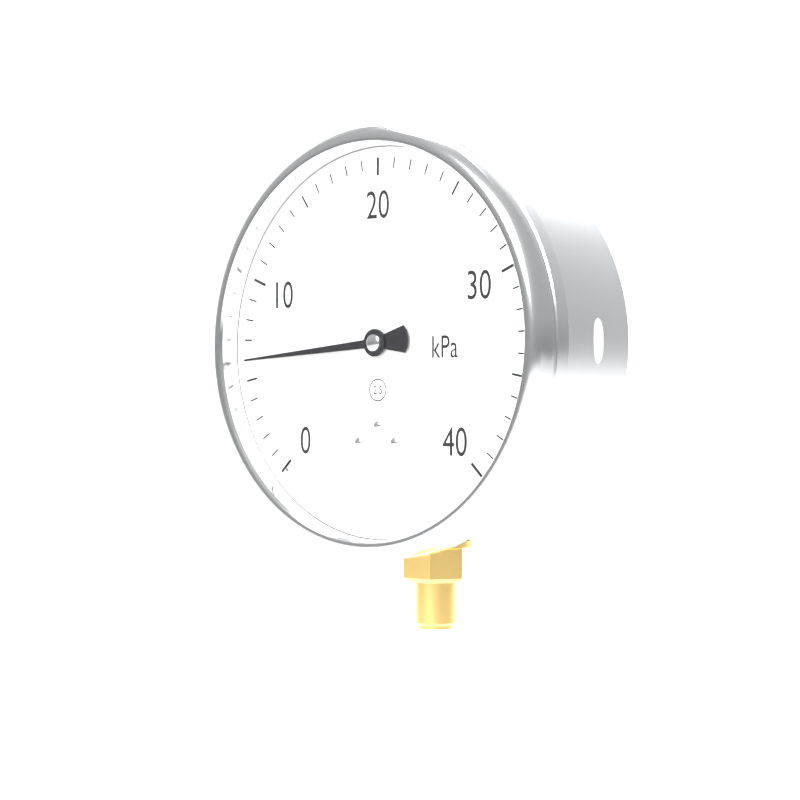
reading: 6 kPa
